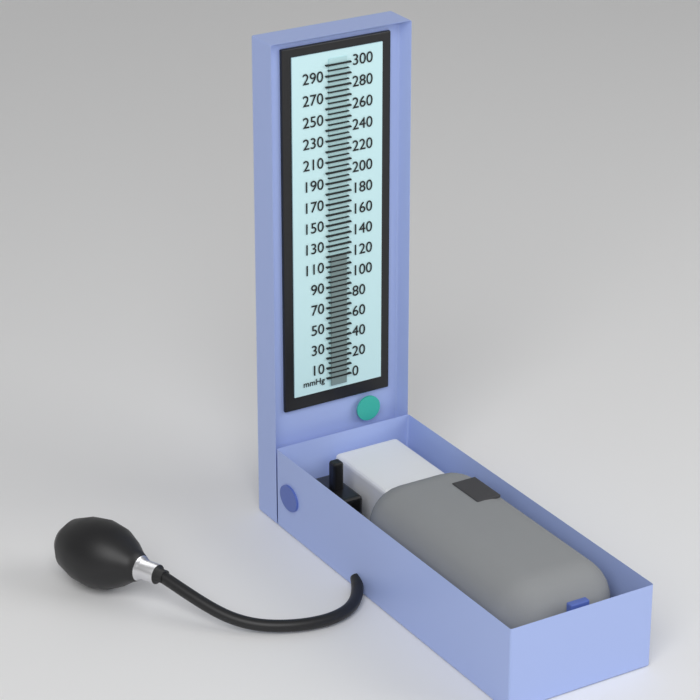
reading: 120 mmHg
